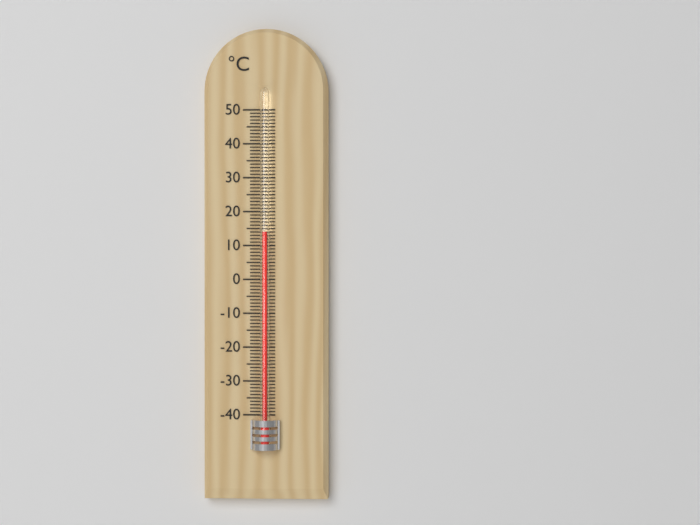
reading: 14 °C
